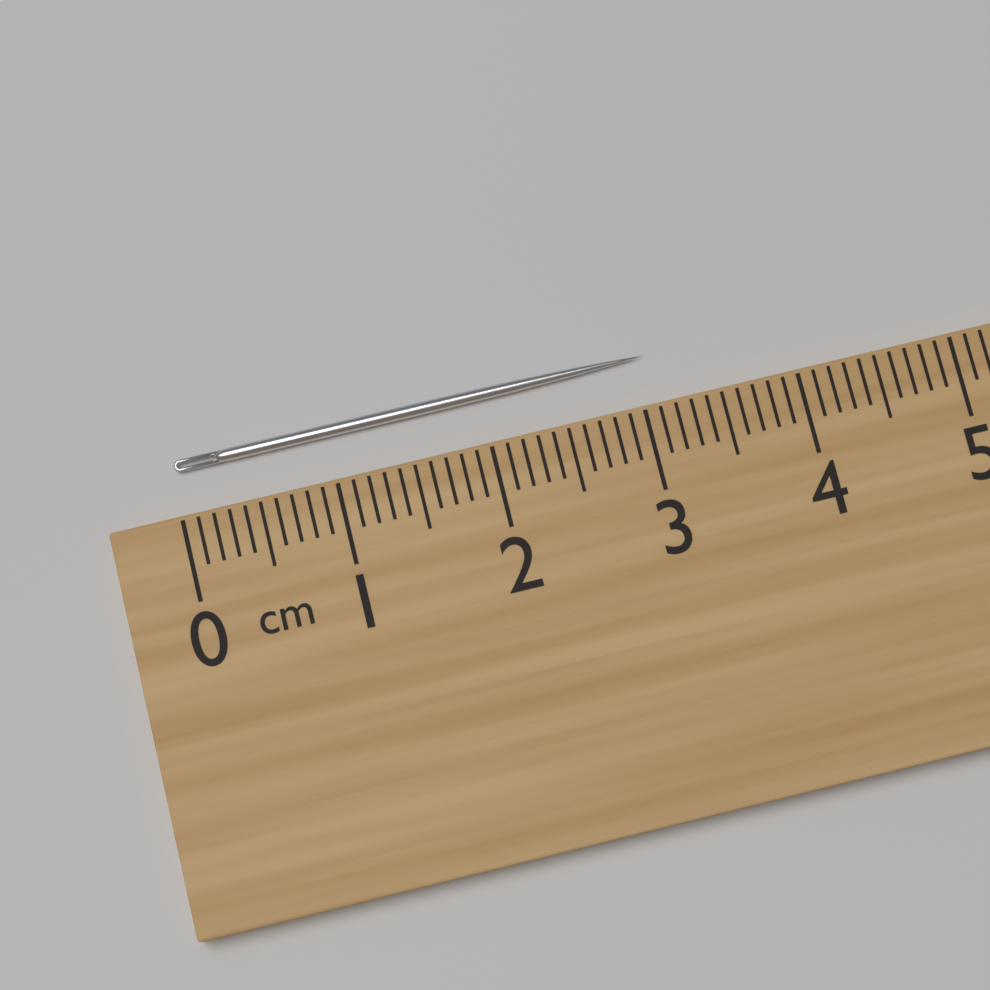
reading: 3.1 cm
